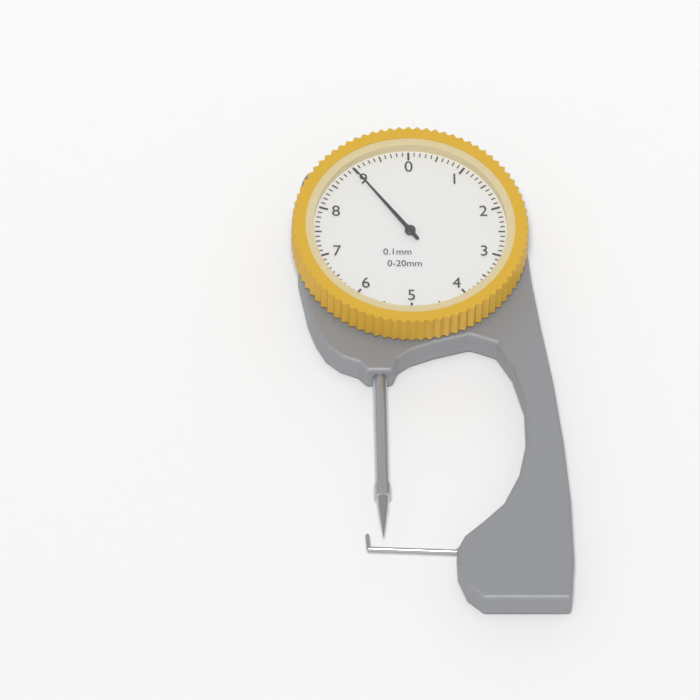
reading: 9.0 mm
